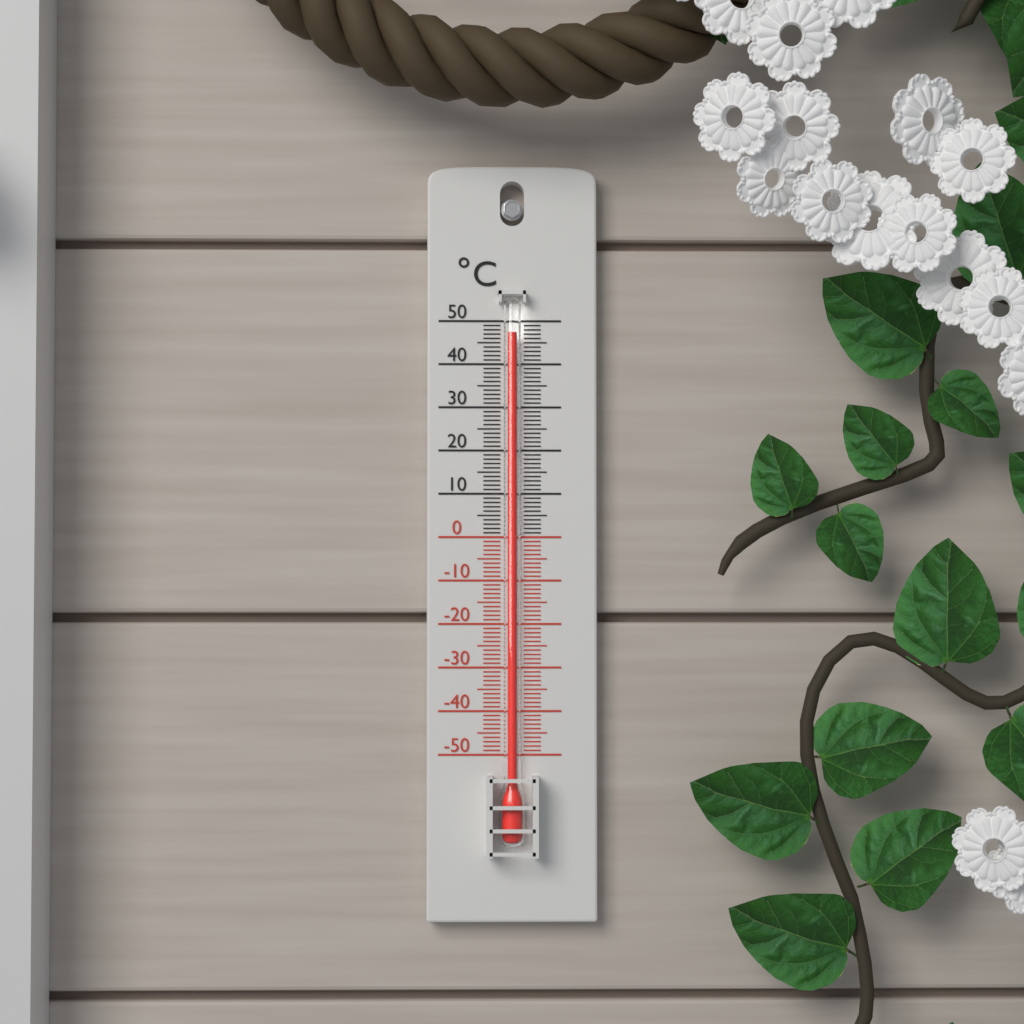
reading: 47 °C
